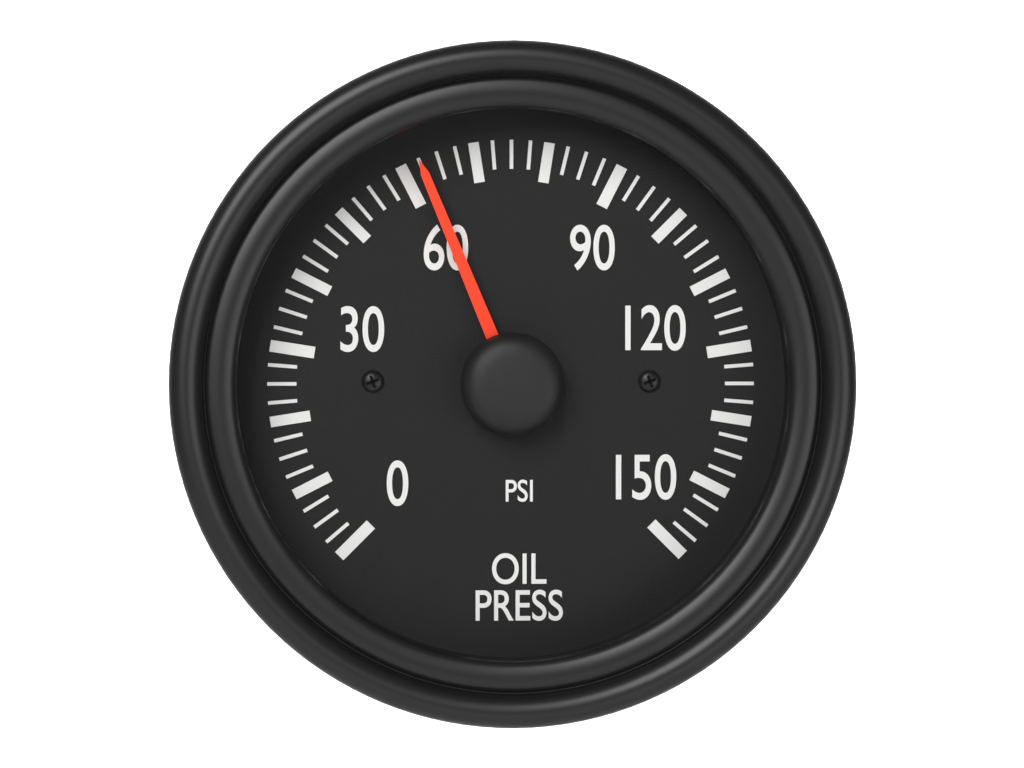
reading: 62.5 psi
